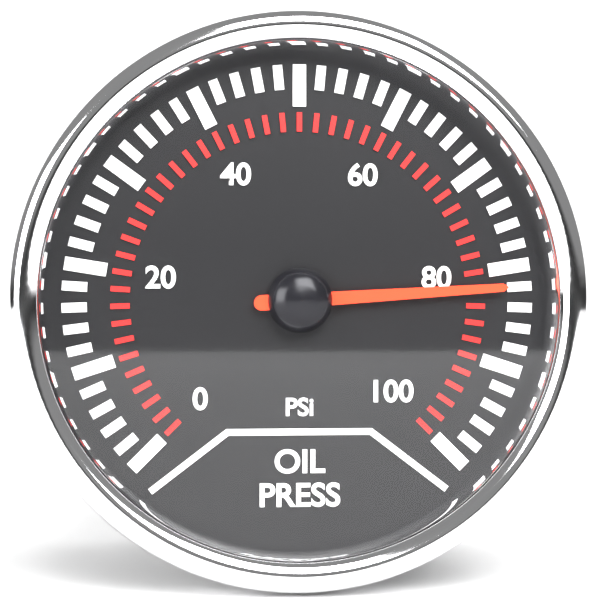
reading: 82 psi
